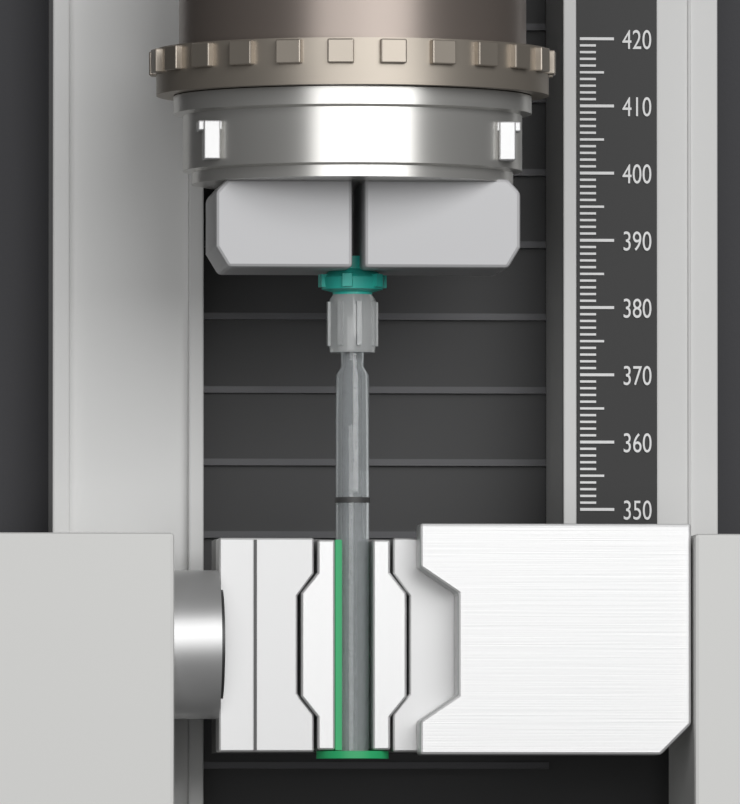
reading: 386 (no unit)
